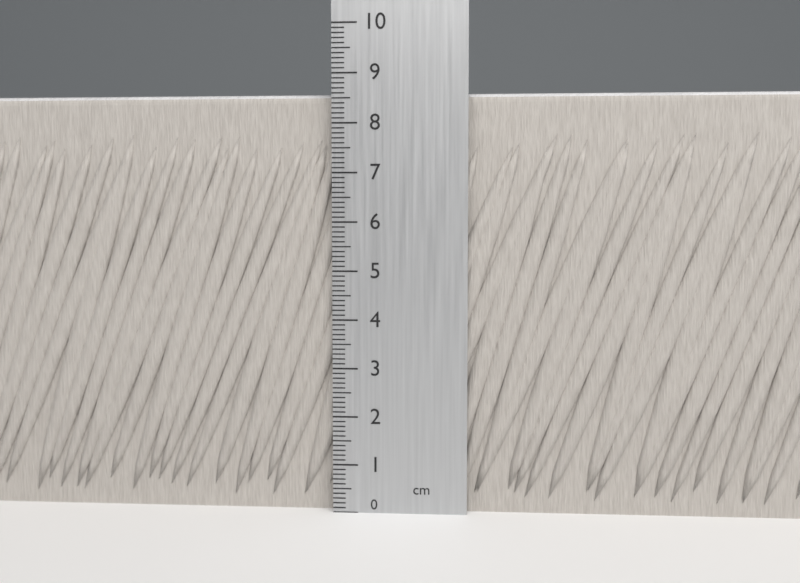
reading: 8.6 cm
